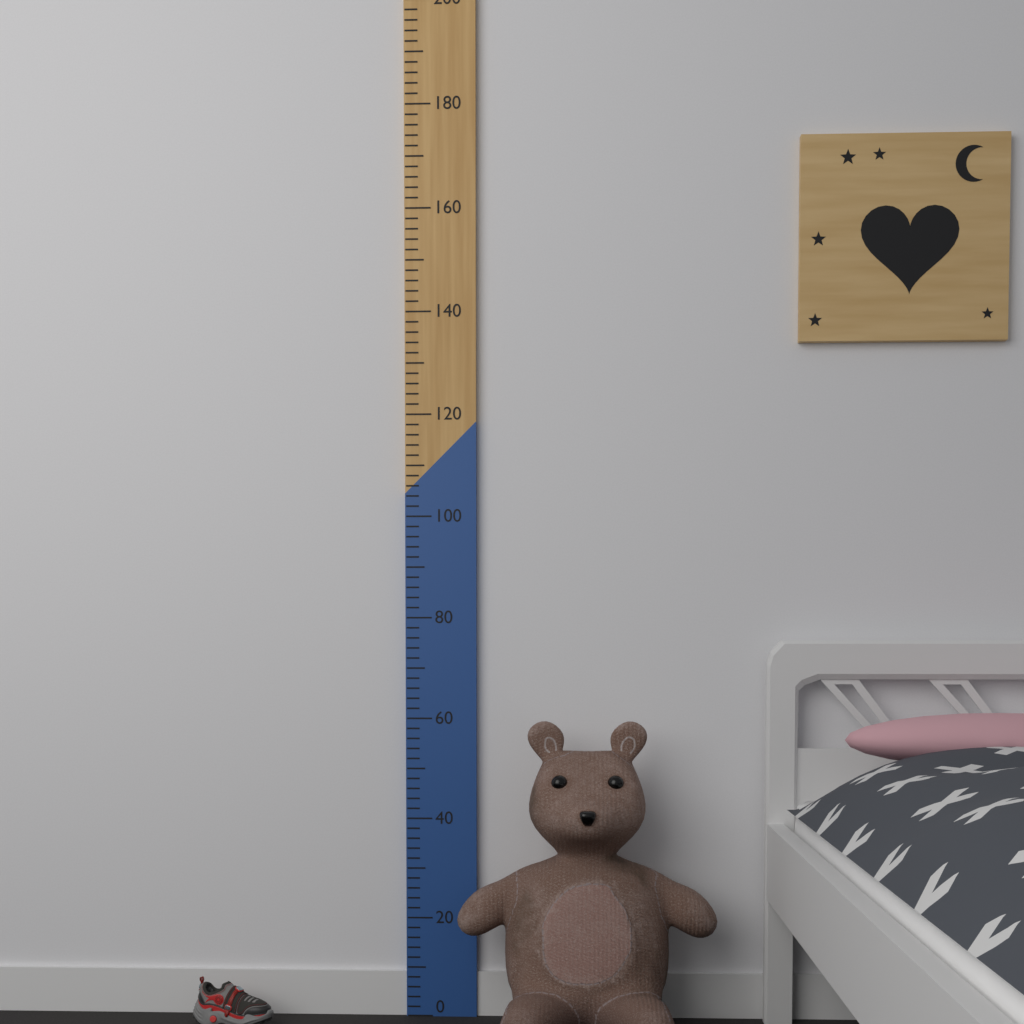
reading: 60 (no unit)
